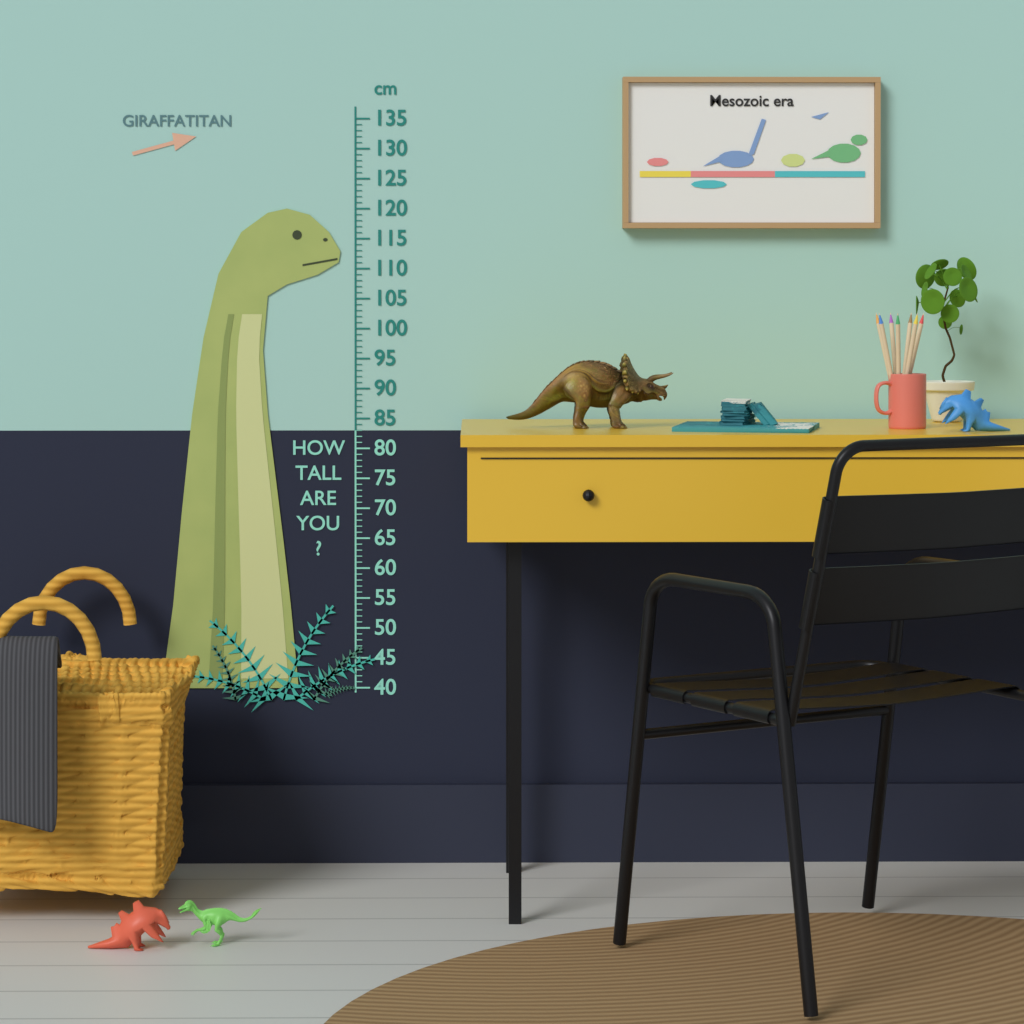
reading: 120 cm
